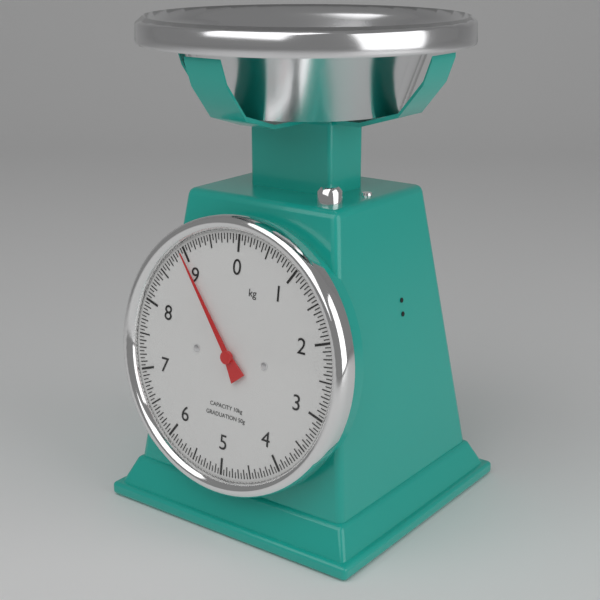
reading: 8.95 kg
